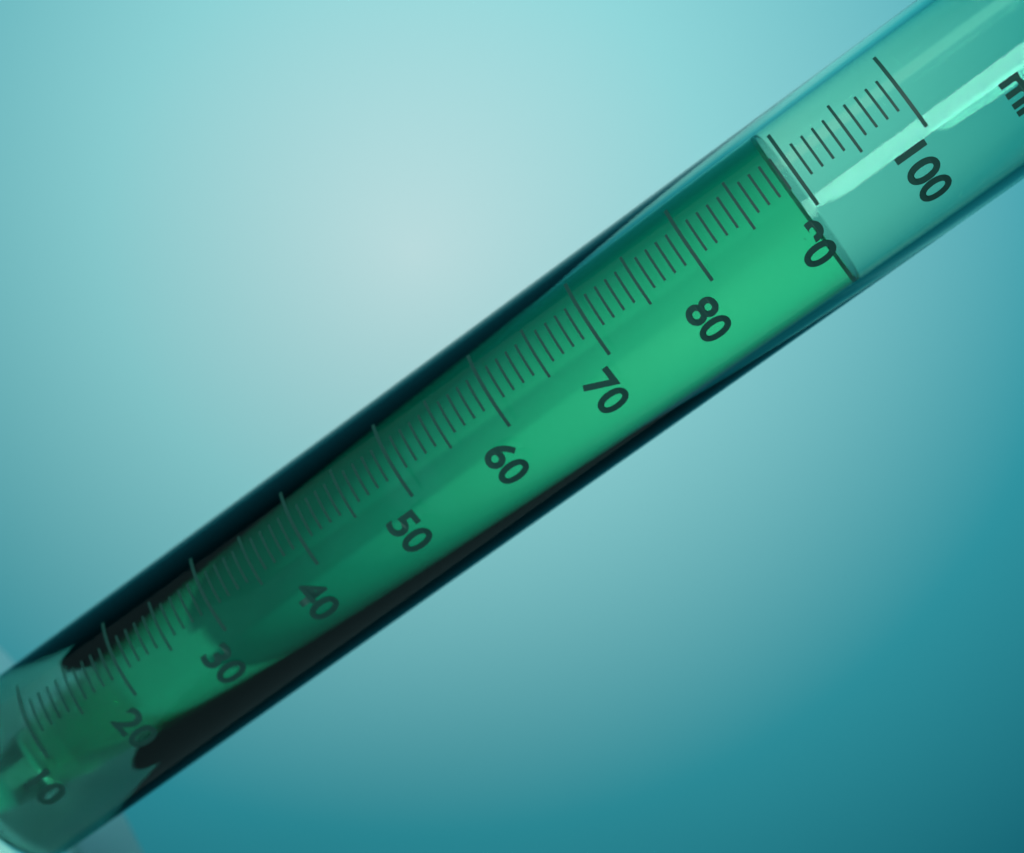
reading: 89 ml
